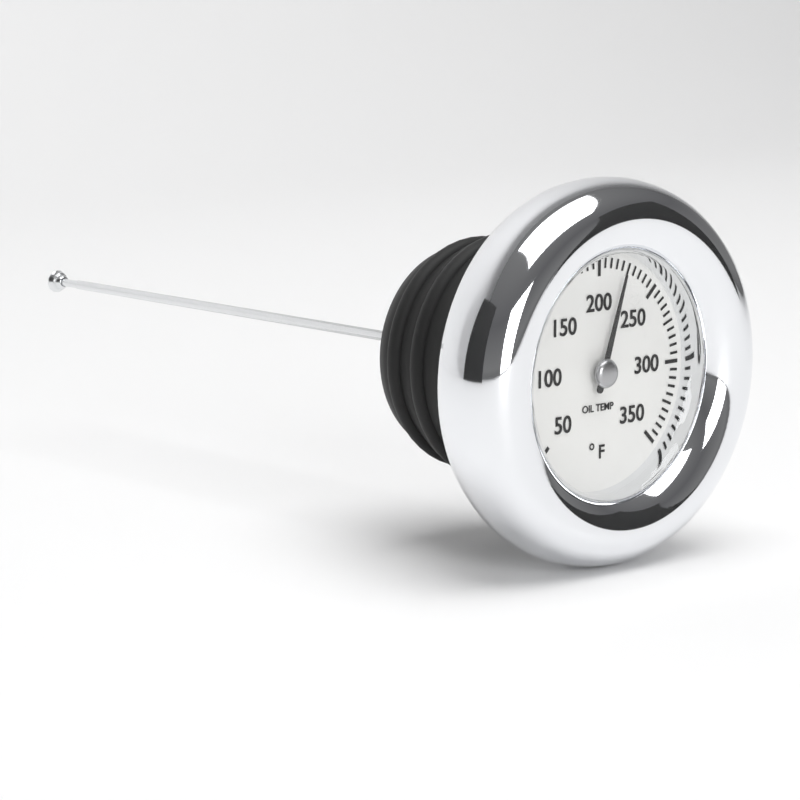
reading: 220 °F
